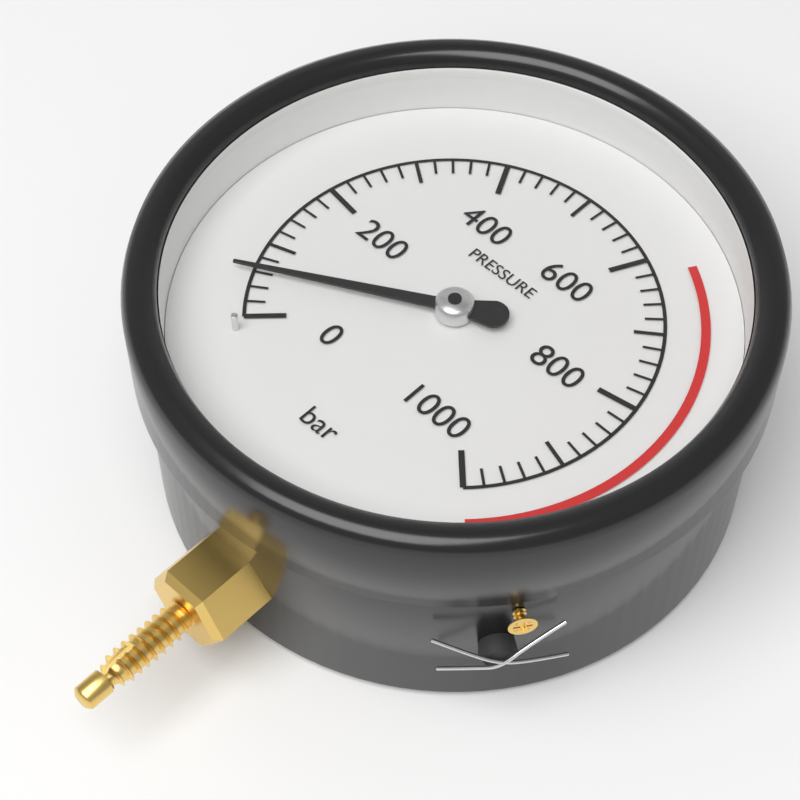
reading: 60 bar
